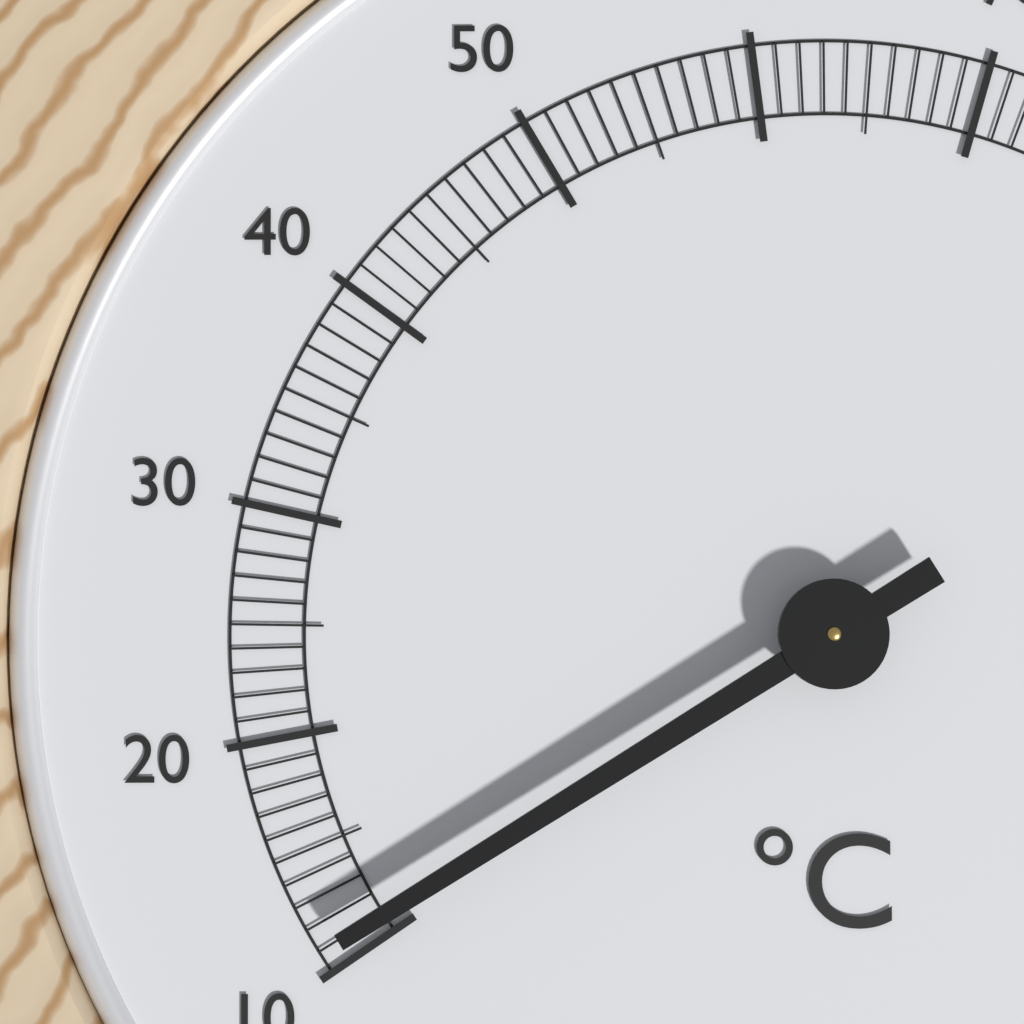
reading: 11 °C
